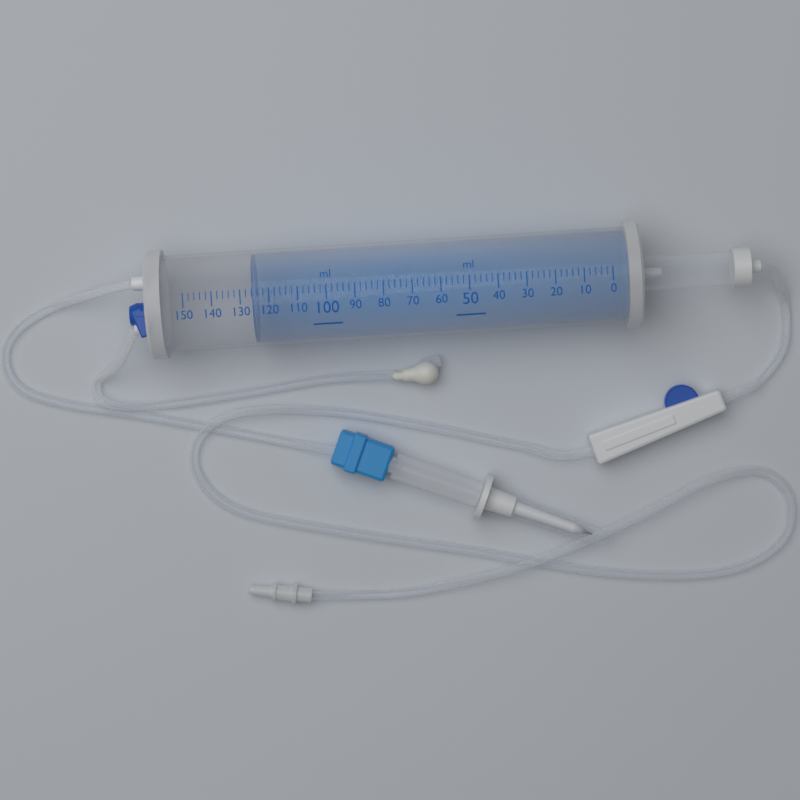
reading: 126 ml
